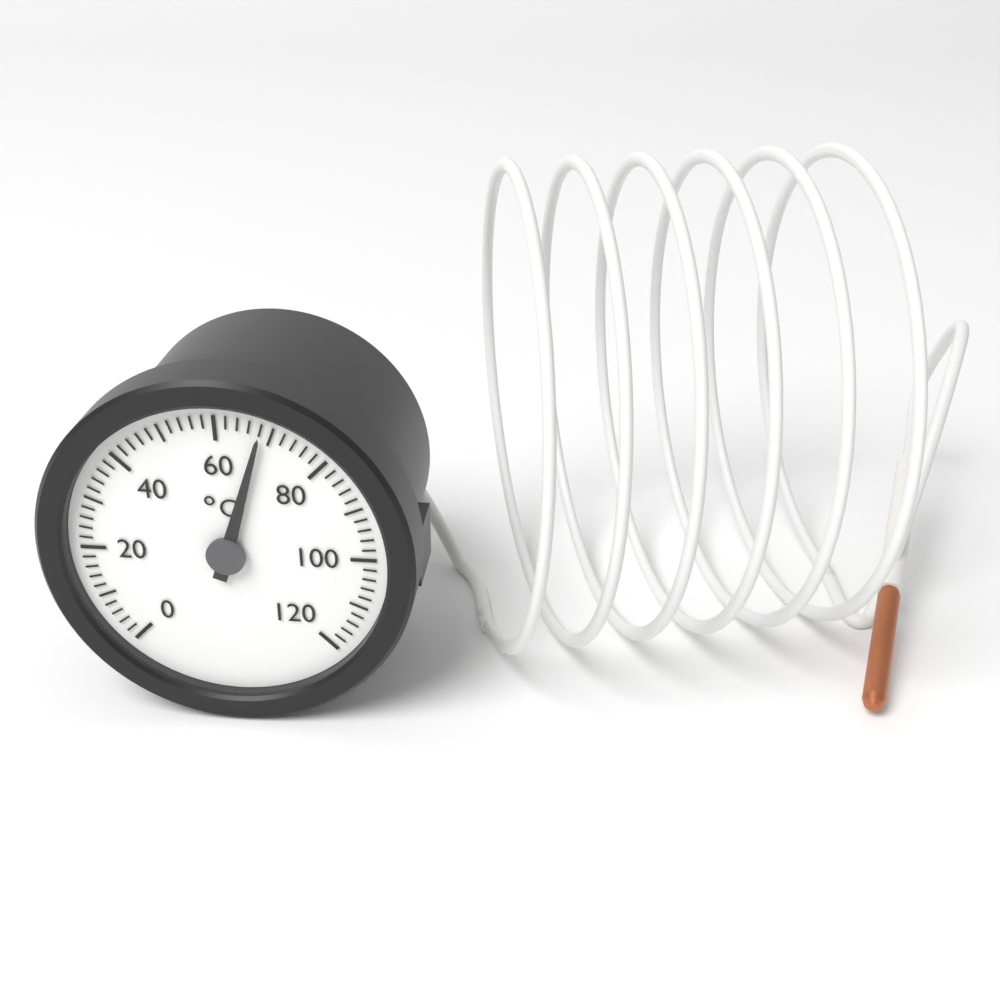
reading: 68 °C
